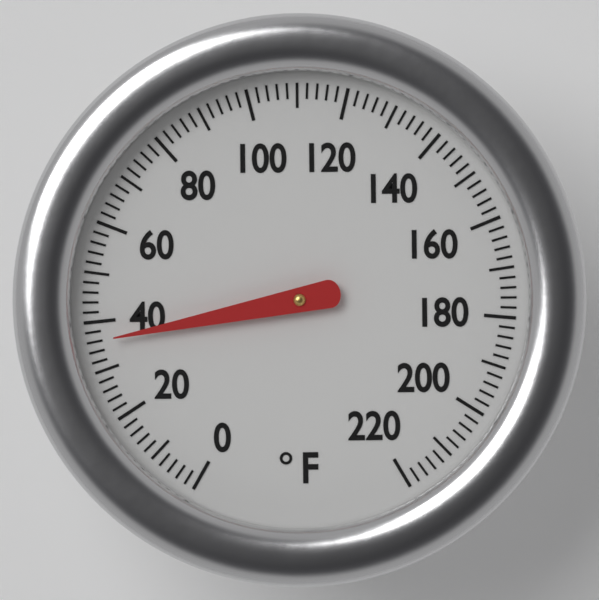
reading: 36 °F
